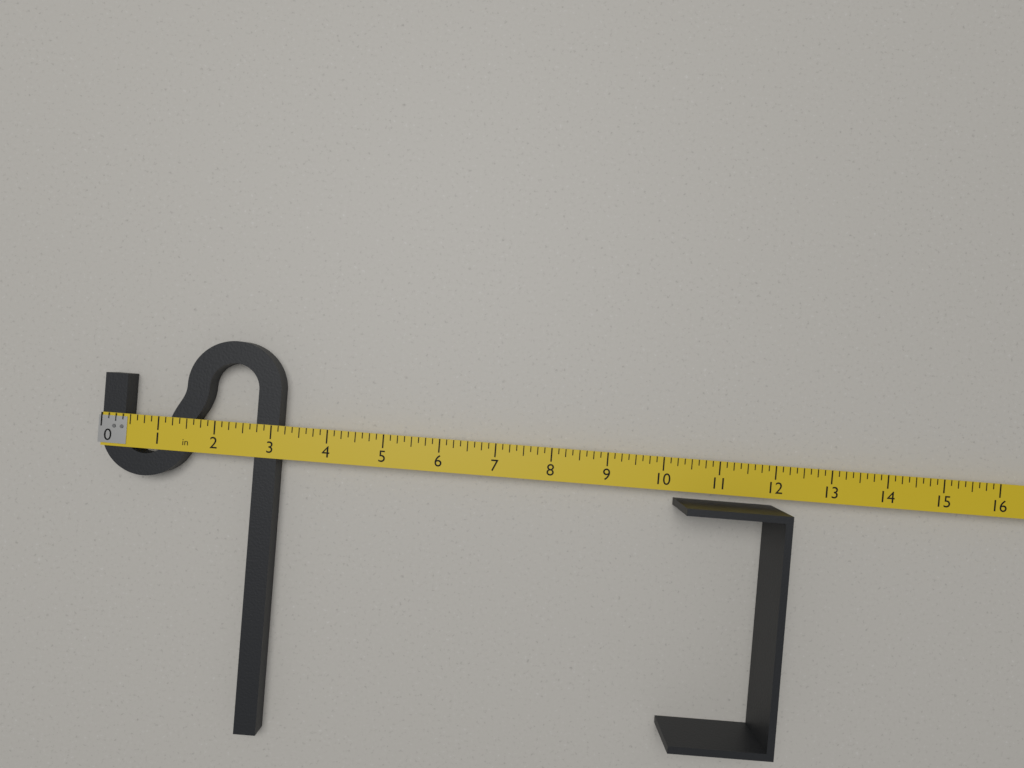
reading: 3.125 in
